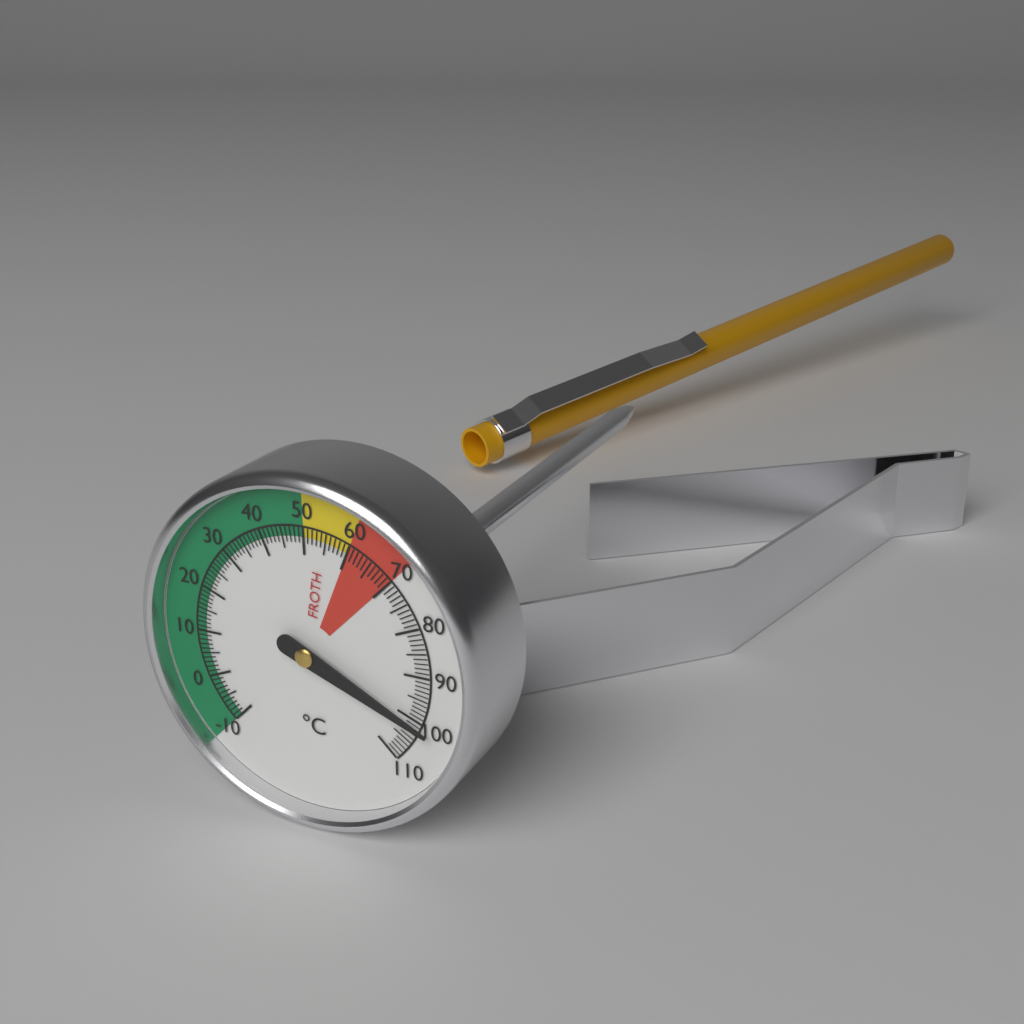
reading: 101 °C
